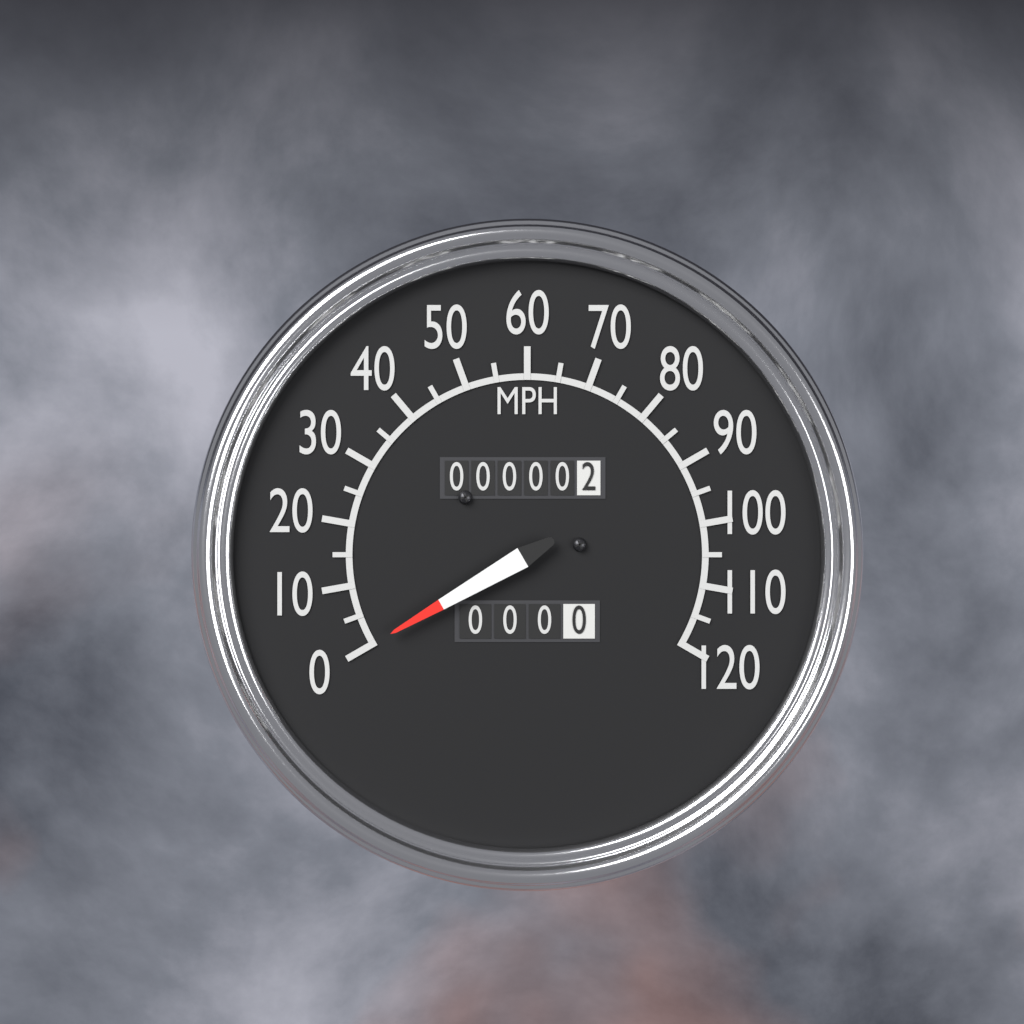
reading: 0 mph
